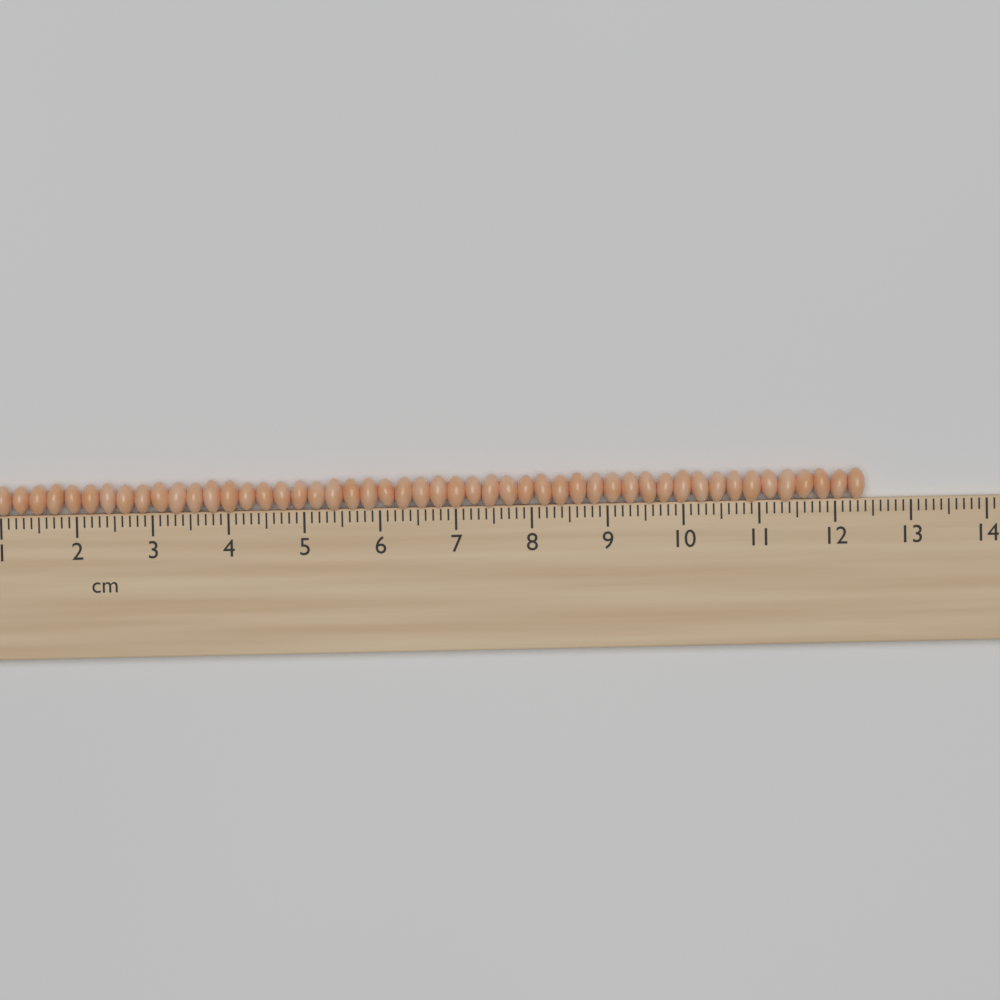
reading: 12.4 cm
